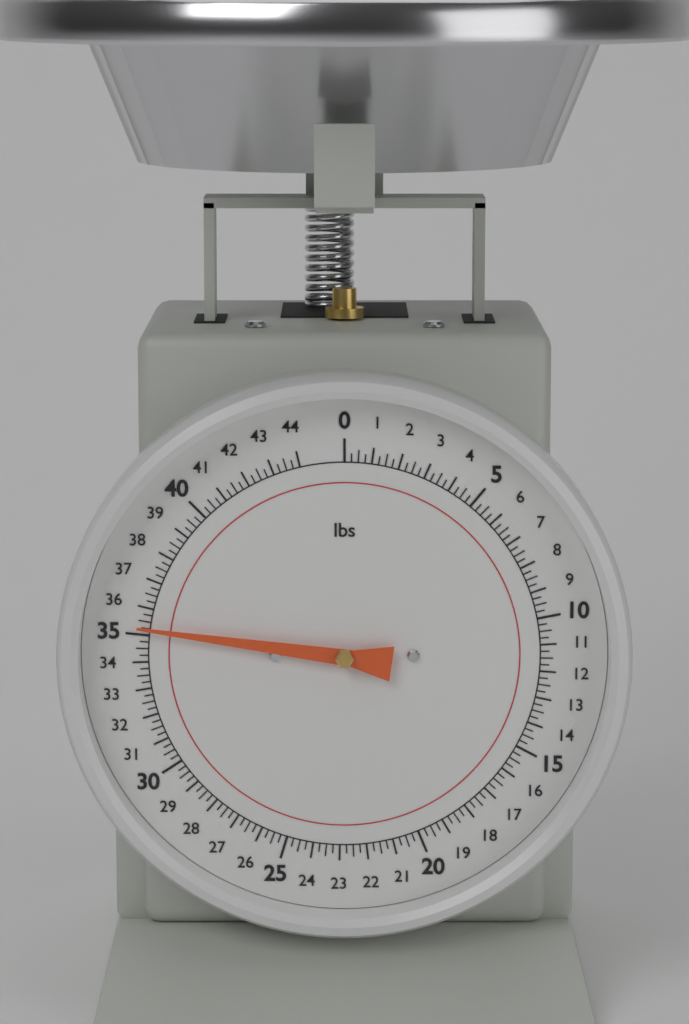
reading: 35.25 lbs
